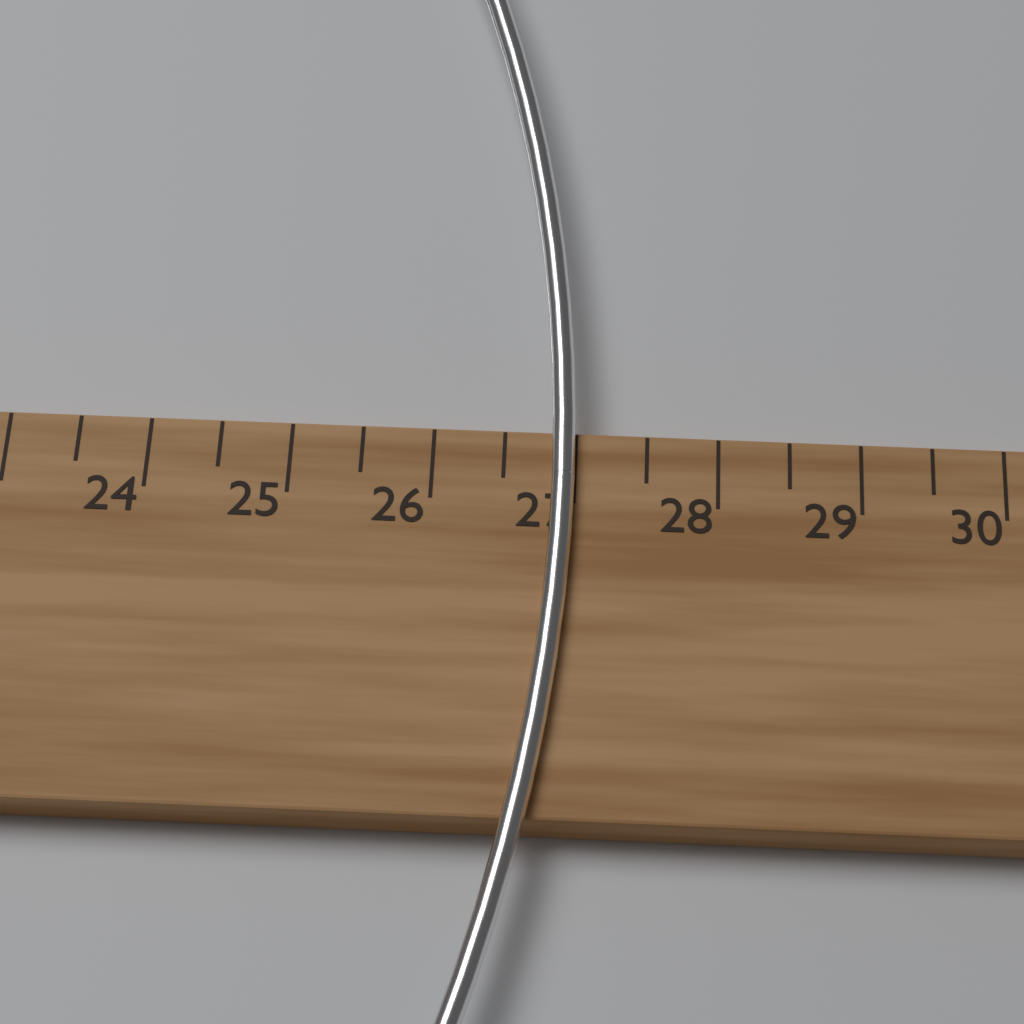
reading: 27.0 cm
